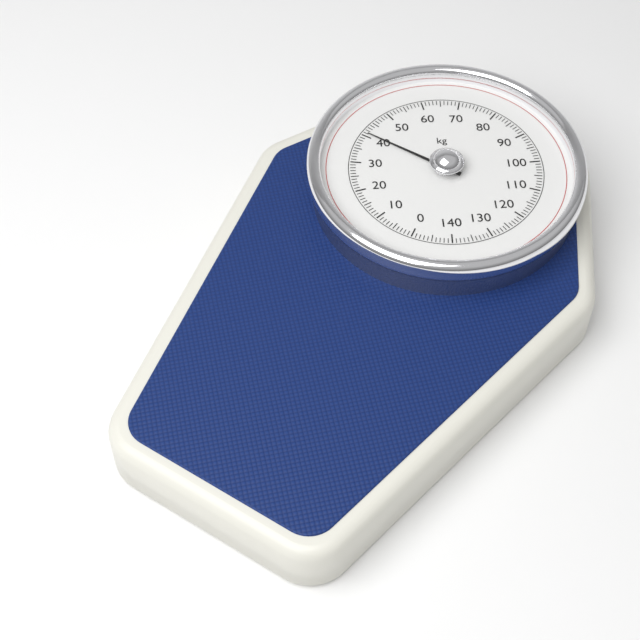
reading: 41 kg
